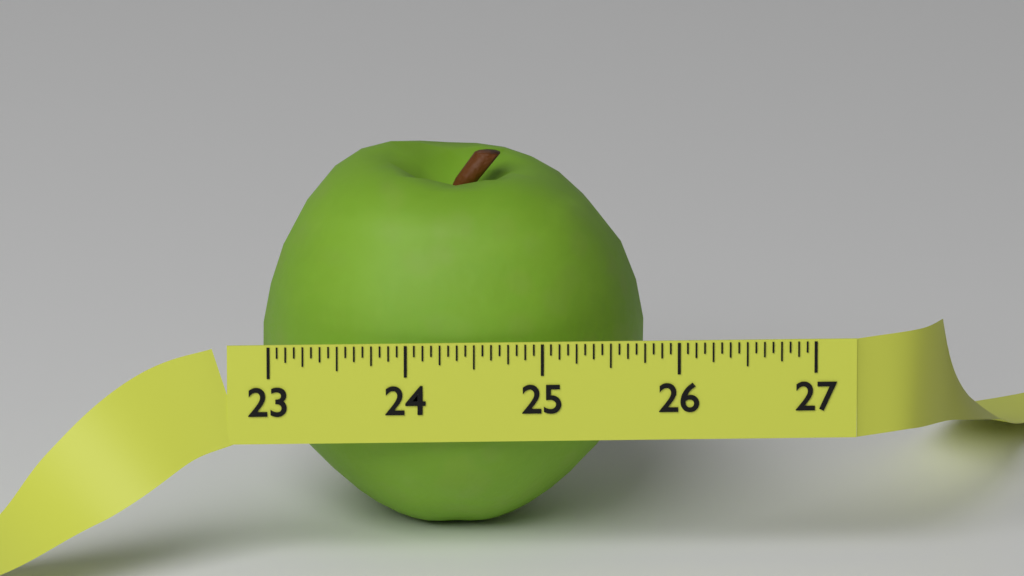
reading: 25.8125 (no unit)
